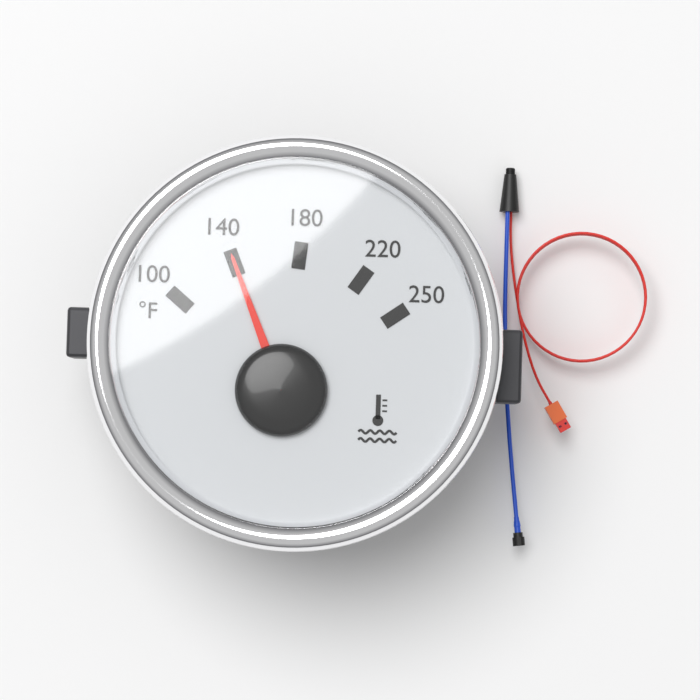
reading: 140 °F
